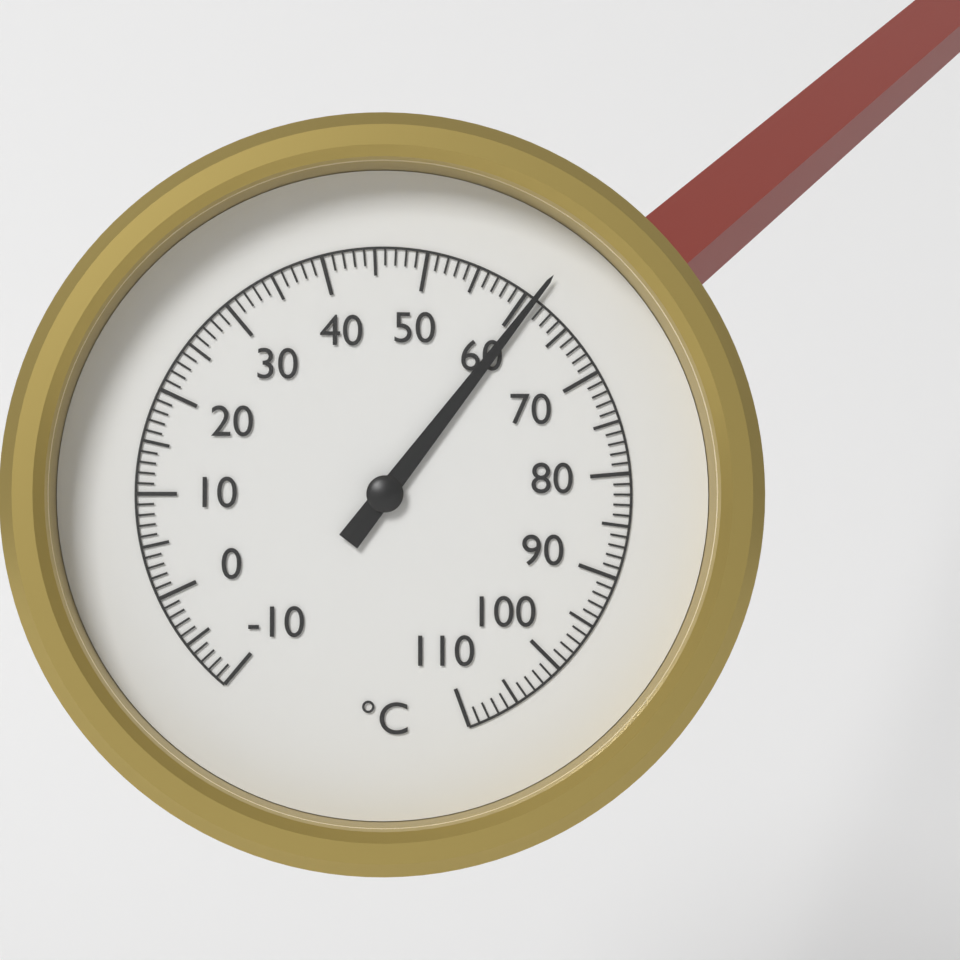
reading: 61 °C
